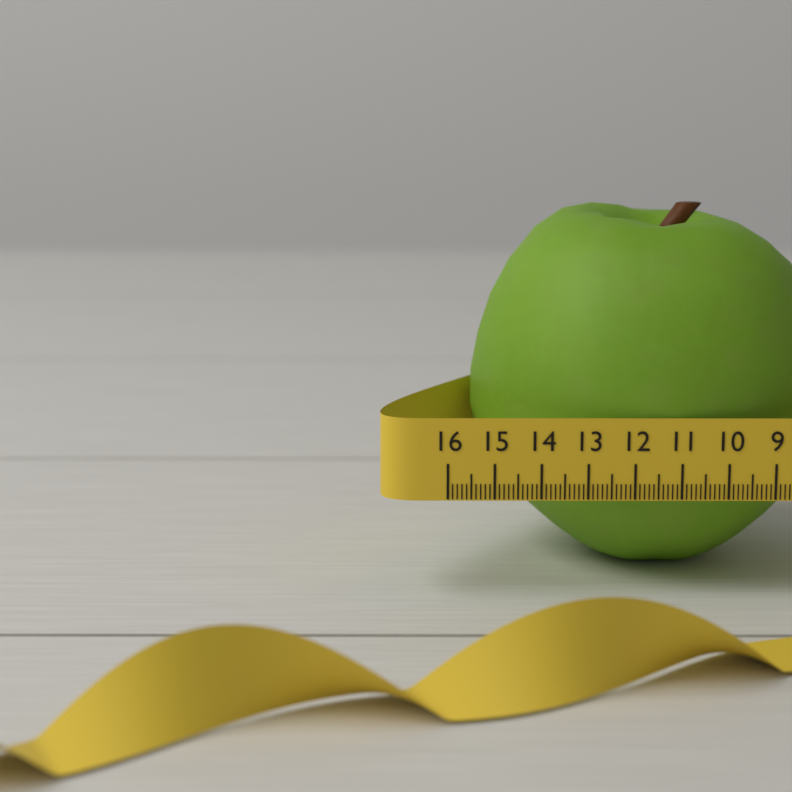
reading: 15.4 (no unit)
